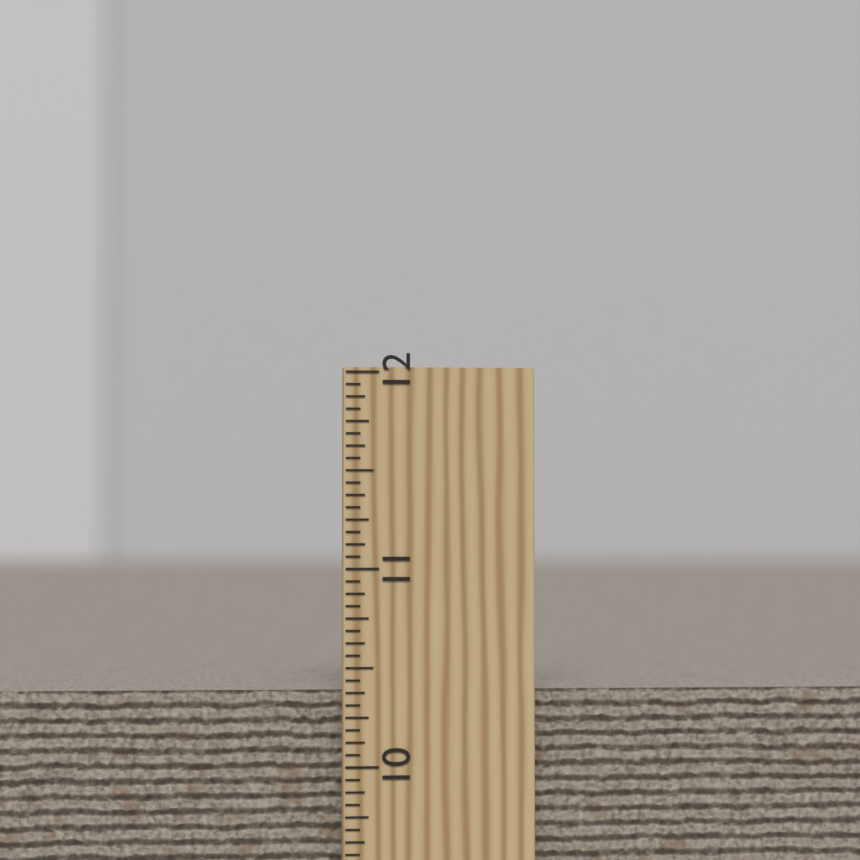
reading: 10.3750 inch
